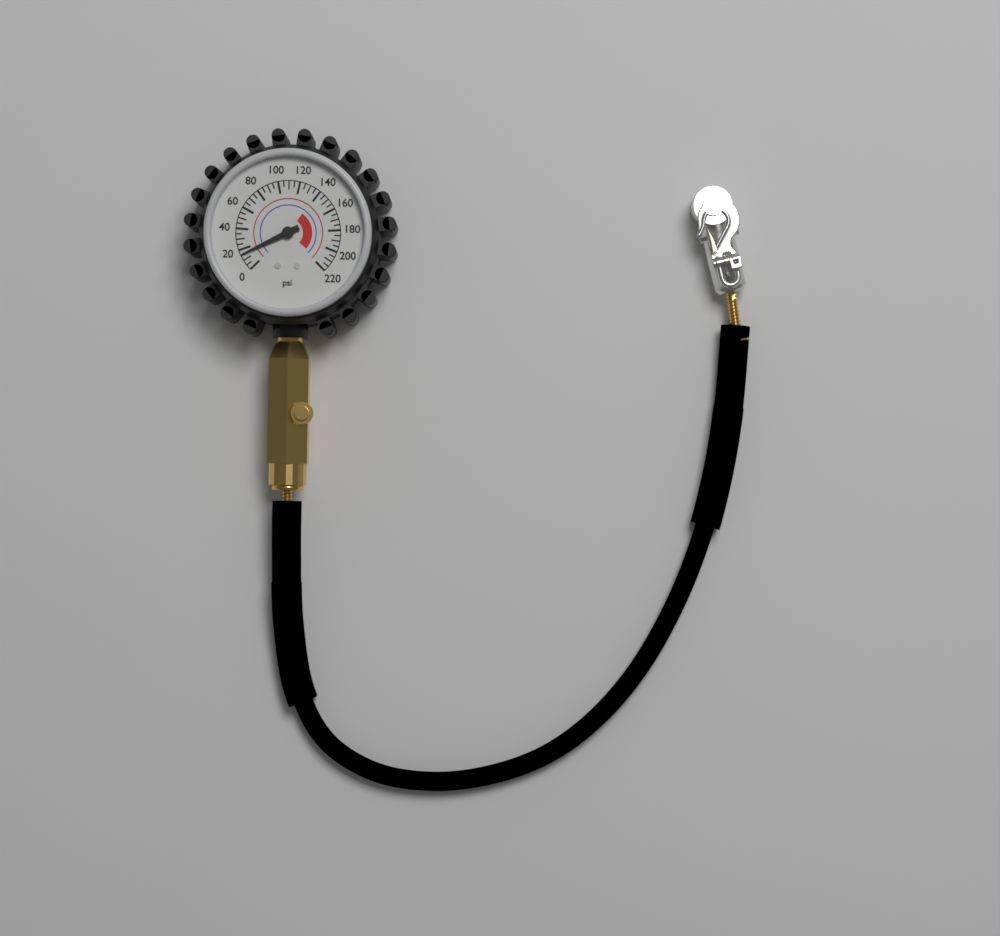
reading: 15 psi
